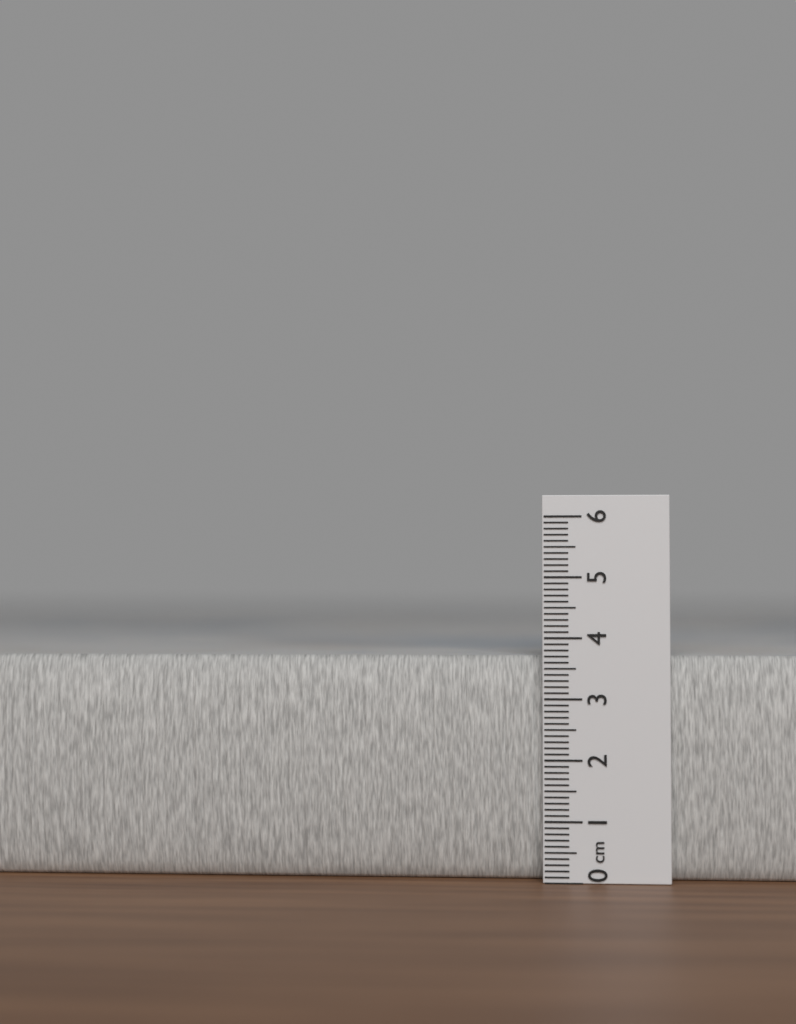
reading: 3.7 cm
